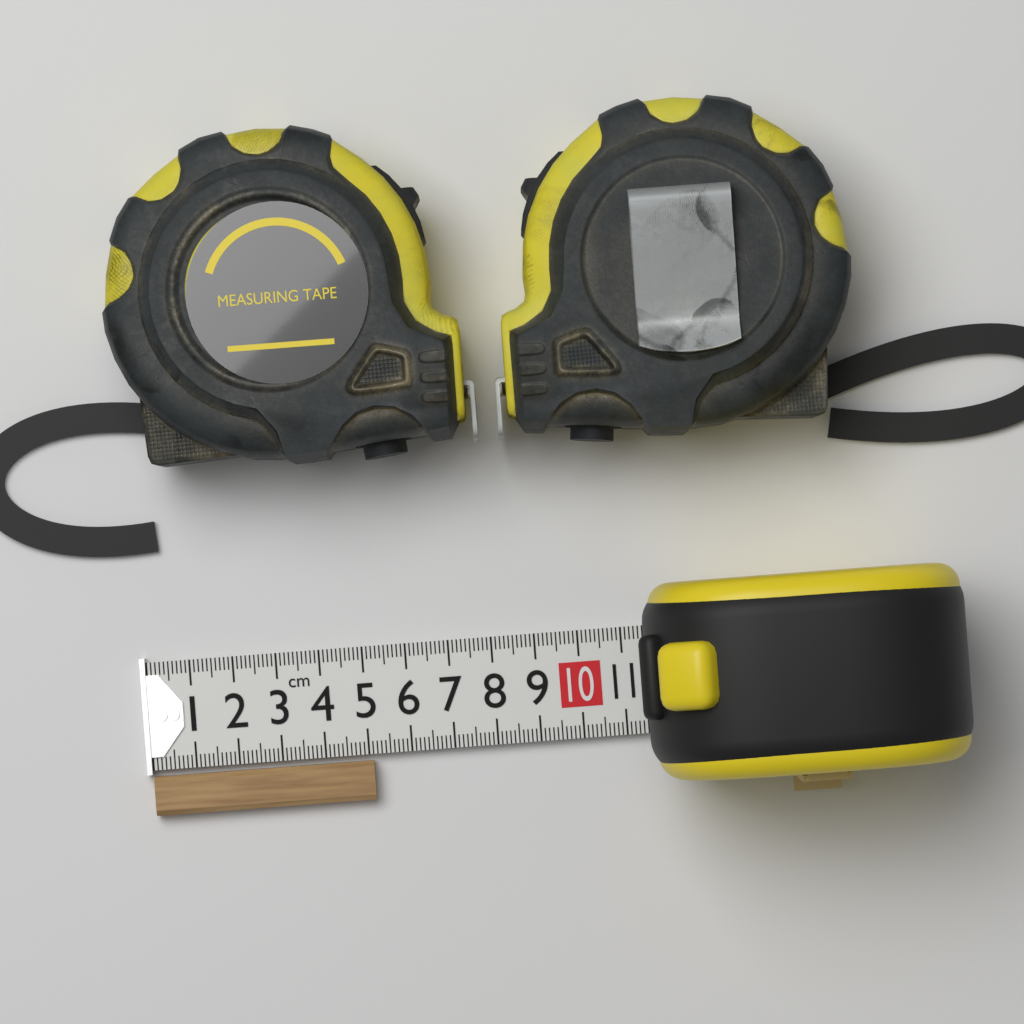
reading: 5.1 cm
